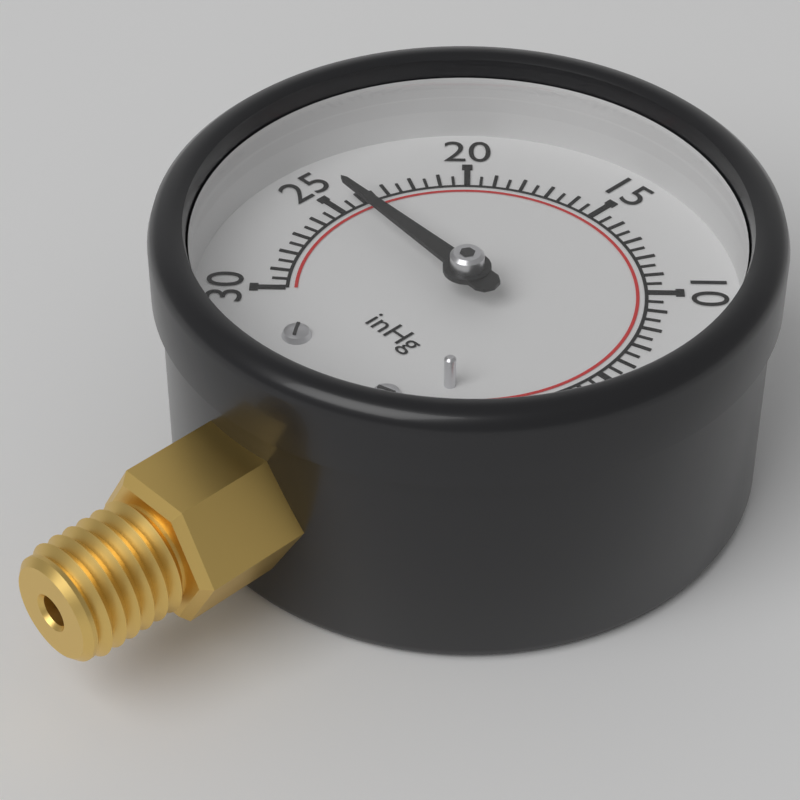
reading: 24.5 inHg
